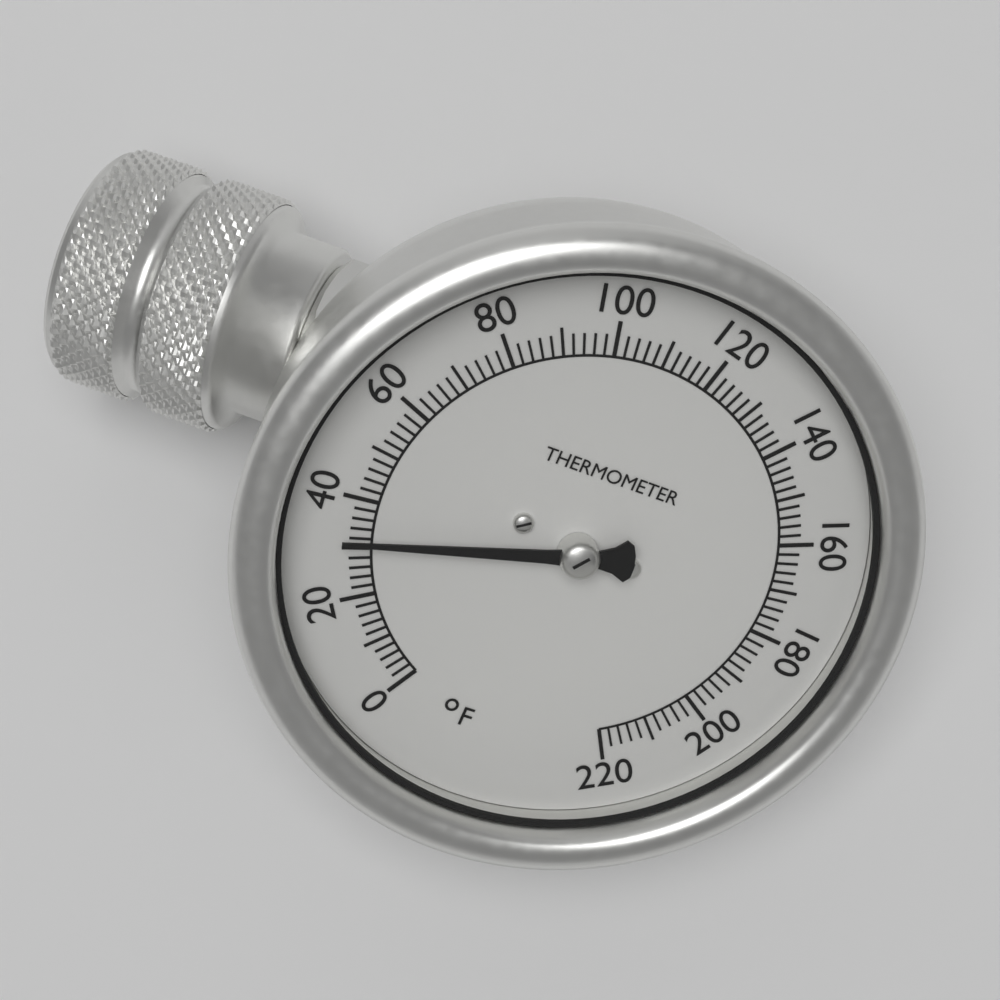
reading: 32 °F
